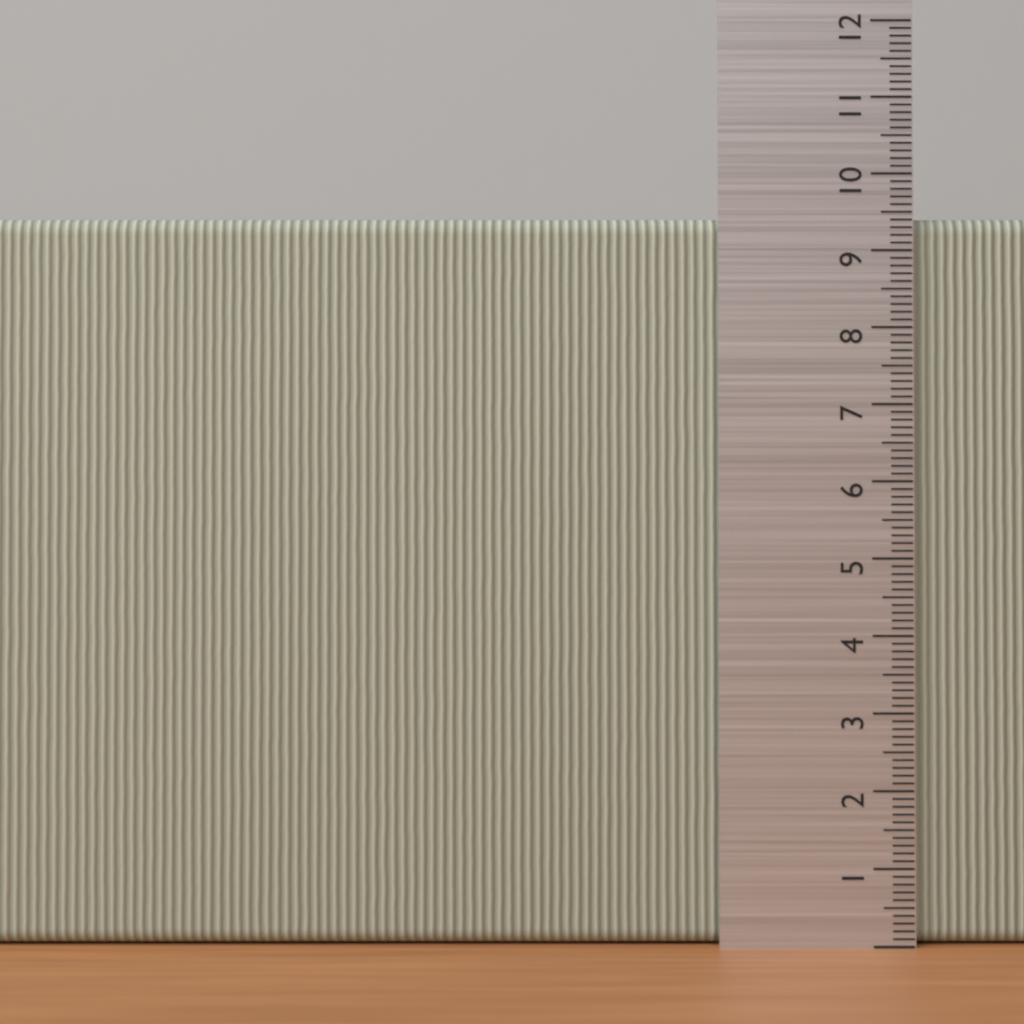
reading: 9.4 (no unit)
